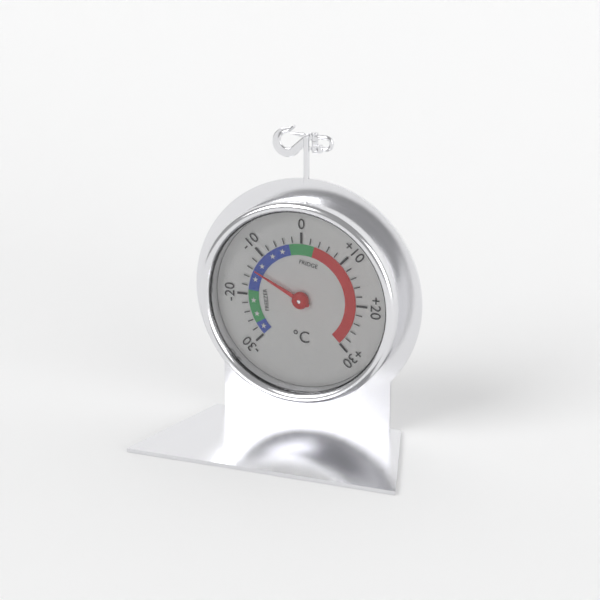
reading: -14 °C
